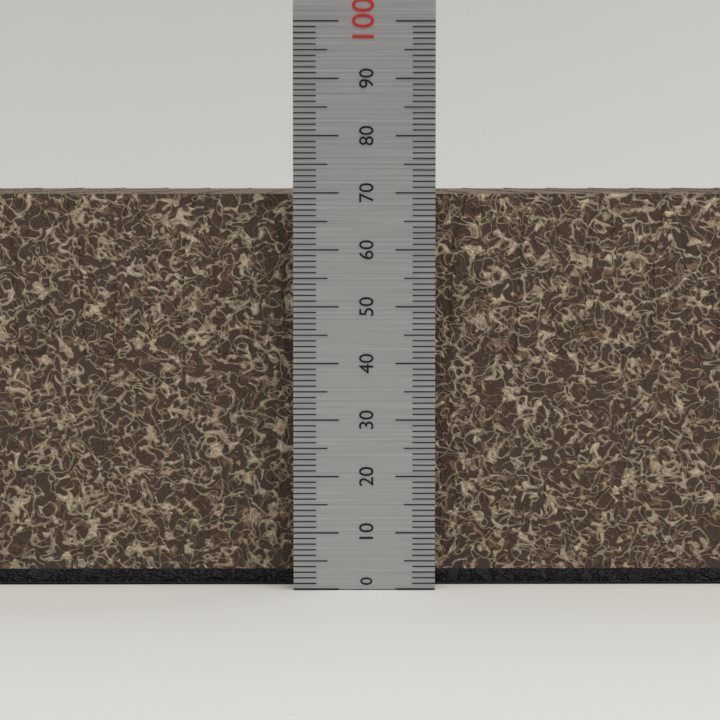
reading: 70 (no unit)
